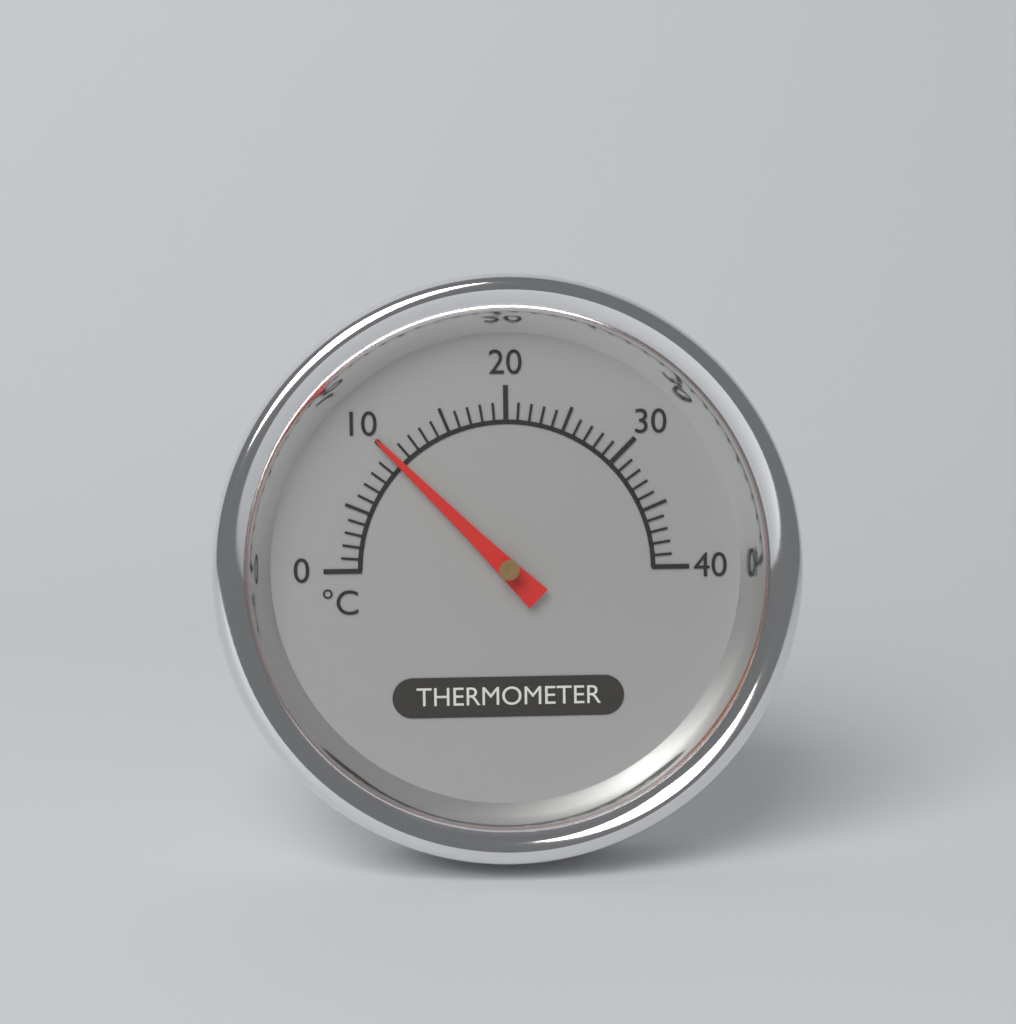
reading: 10 °C
